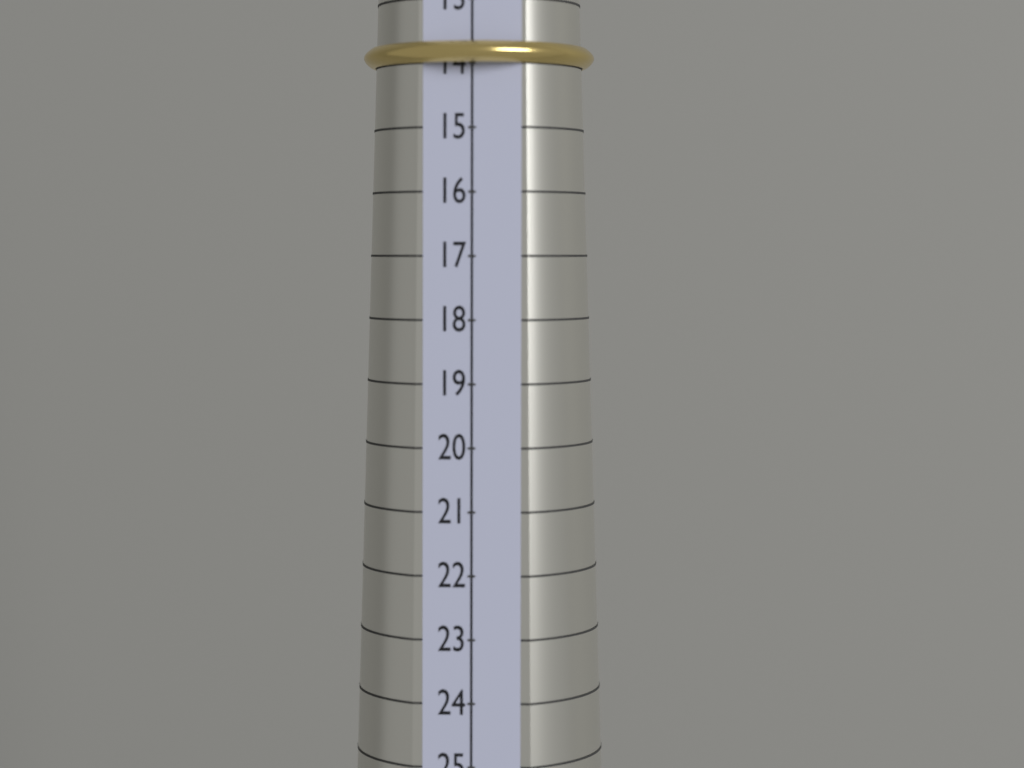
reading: 14 (no unit)
